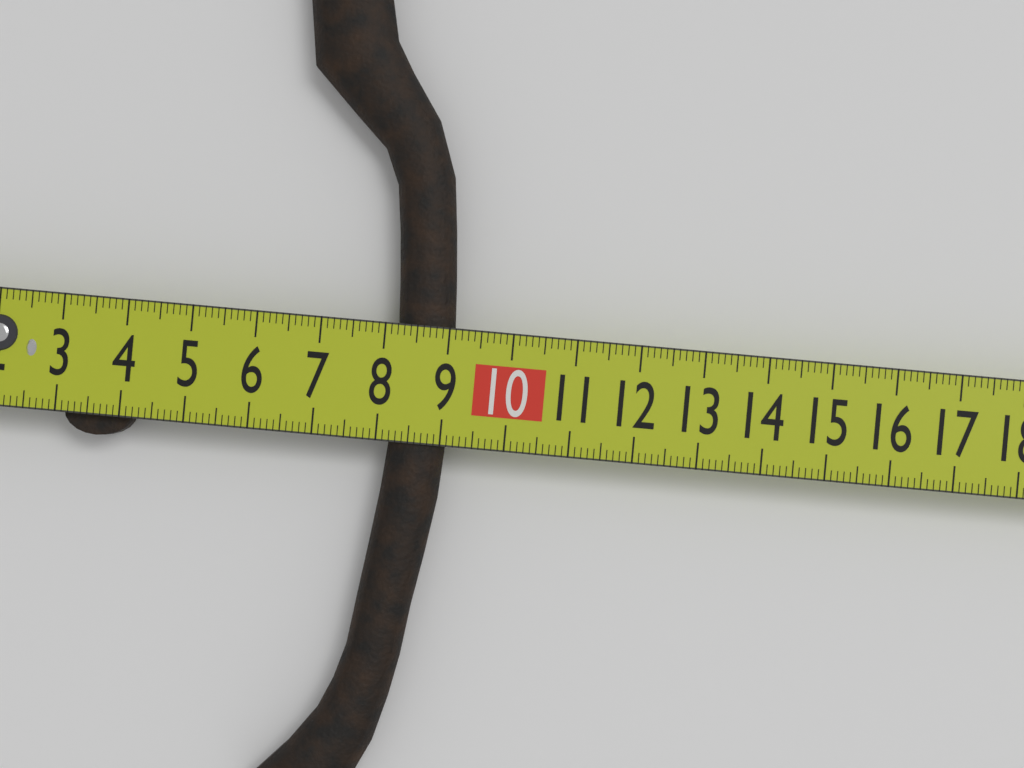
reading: 9.1 cm
